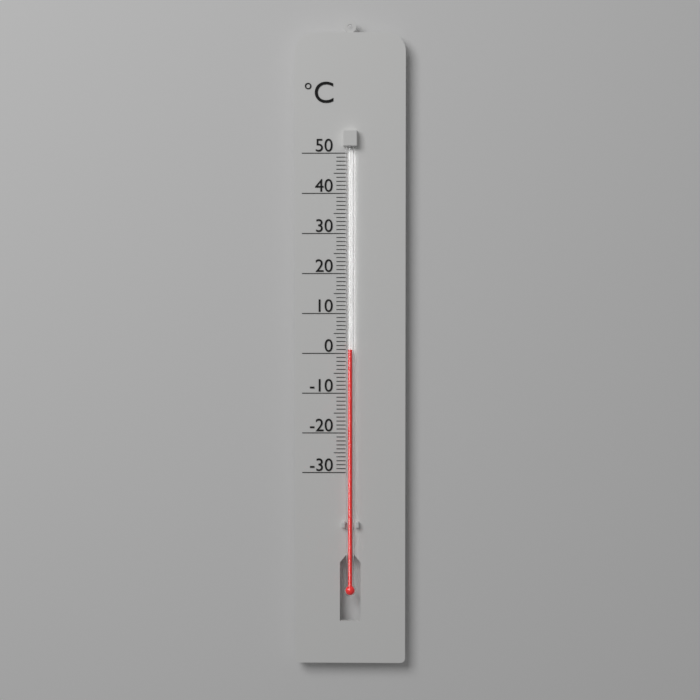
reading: 1 °C
